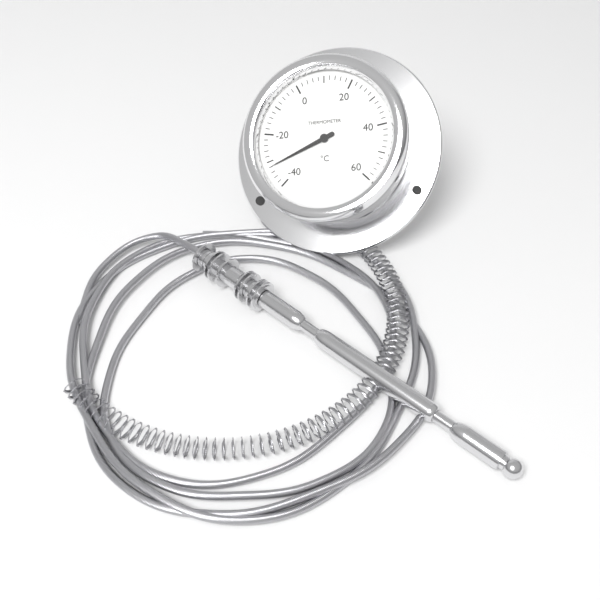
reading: -32 °C
